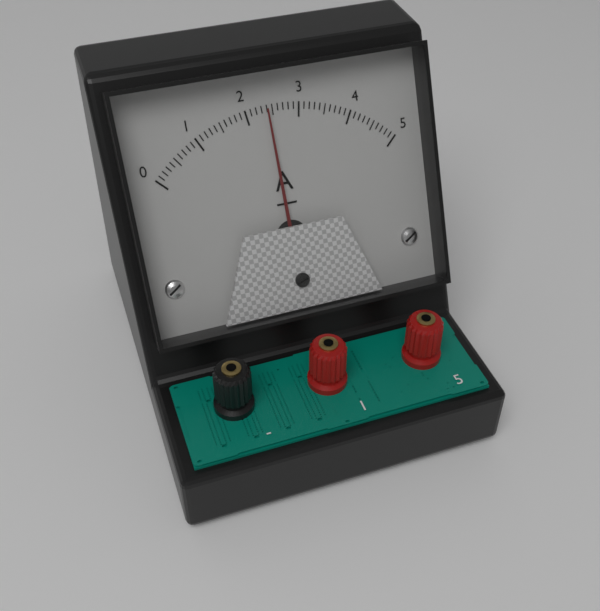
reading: 2.4 A
